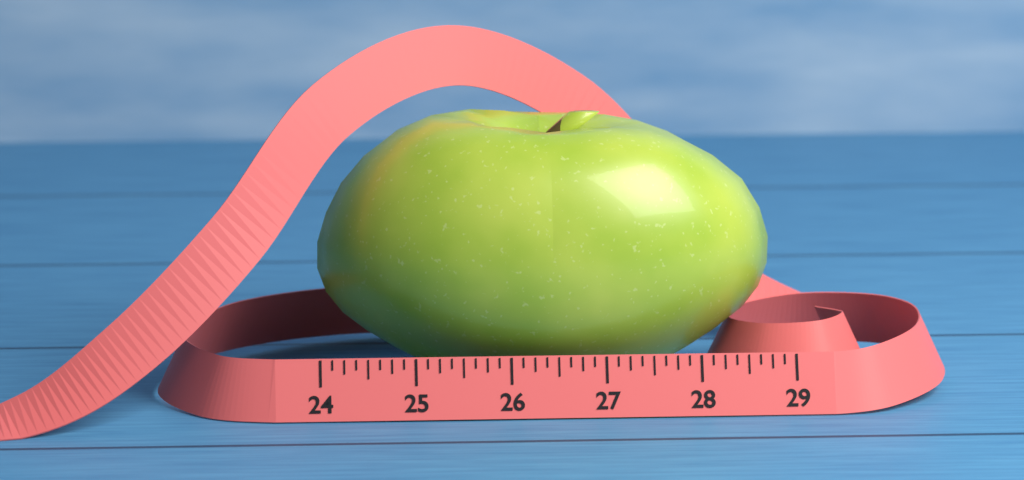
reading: 28.875 (no unit)
